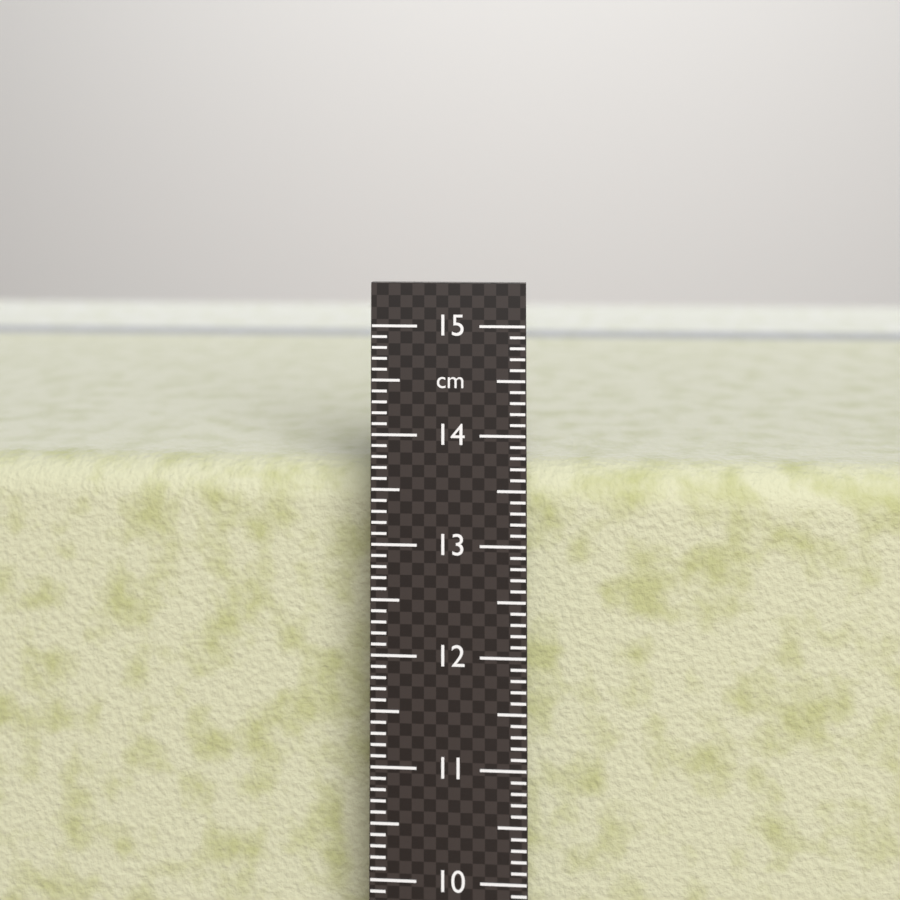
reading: 13.6 cm
